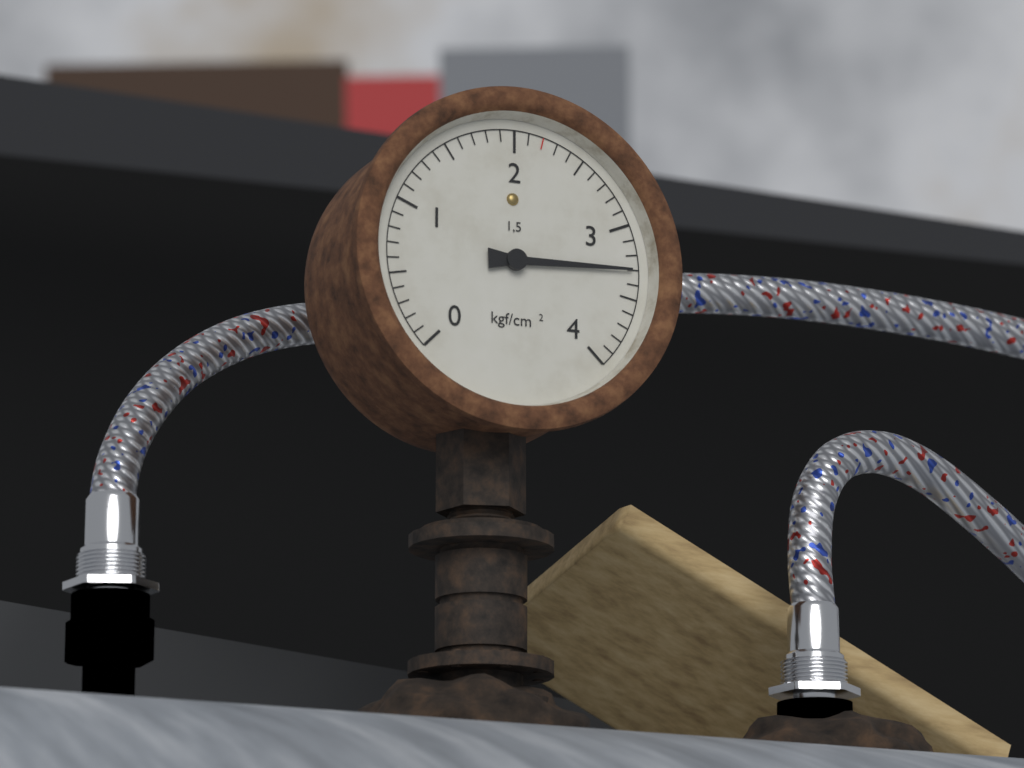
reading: 3.3 kgf/cm²
